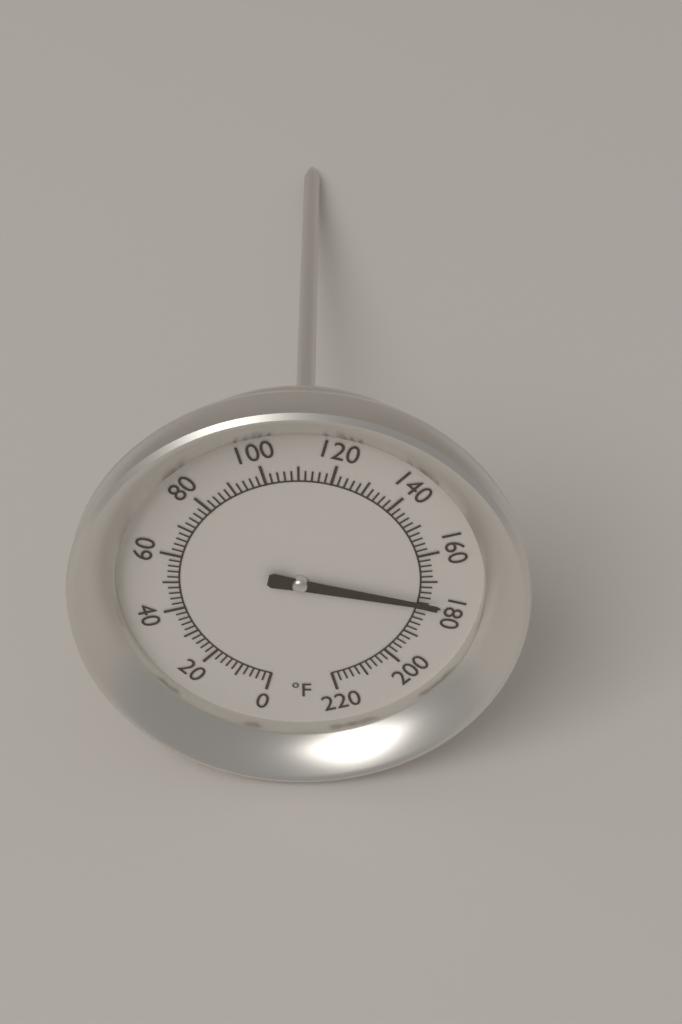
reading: 178 °F
